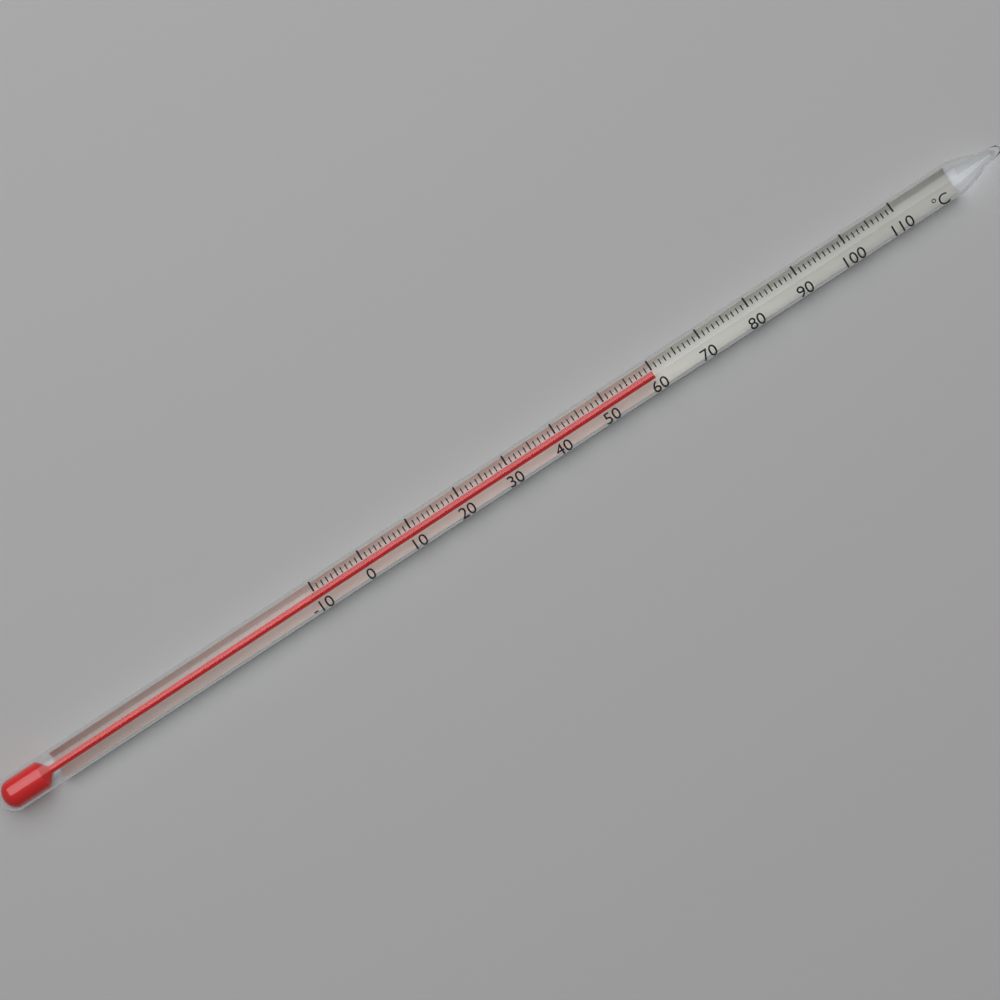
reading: 60 °C
